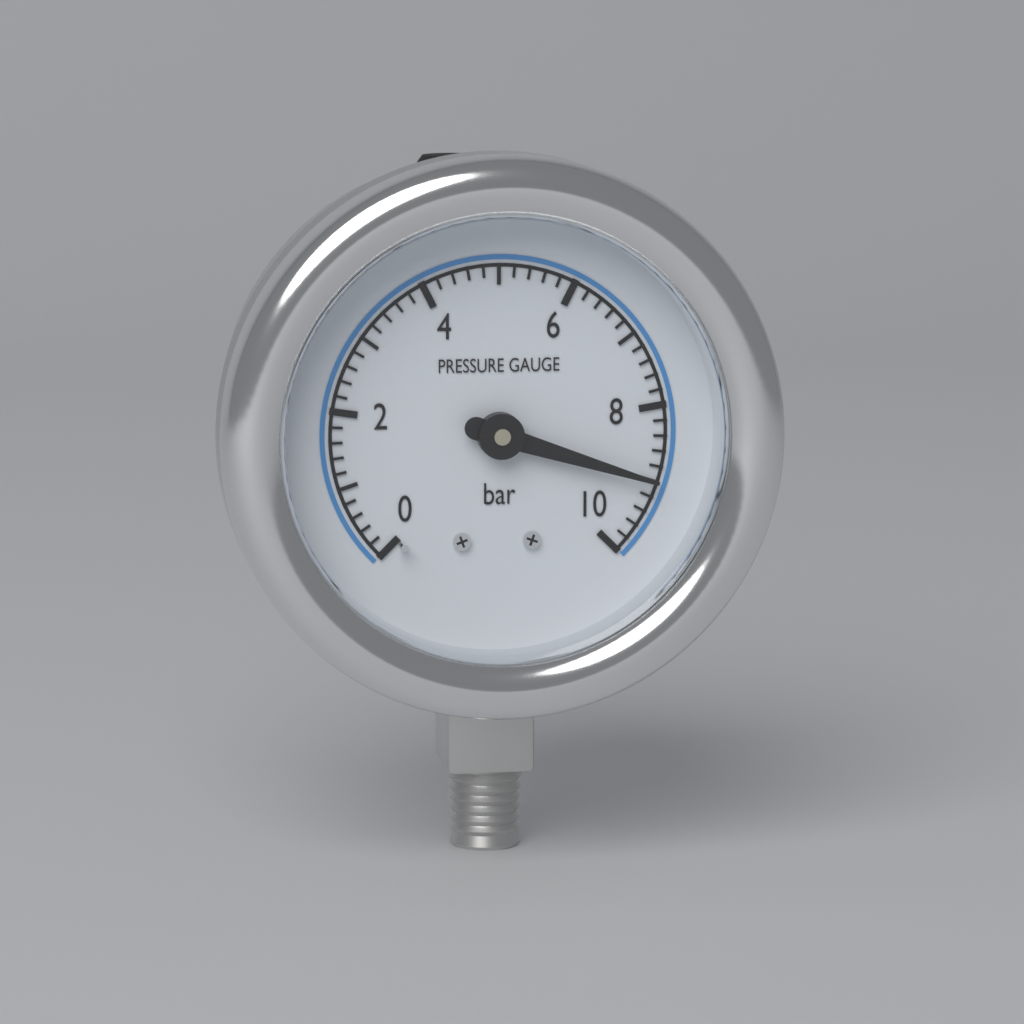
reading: 9.0 bar
